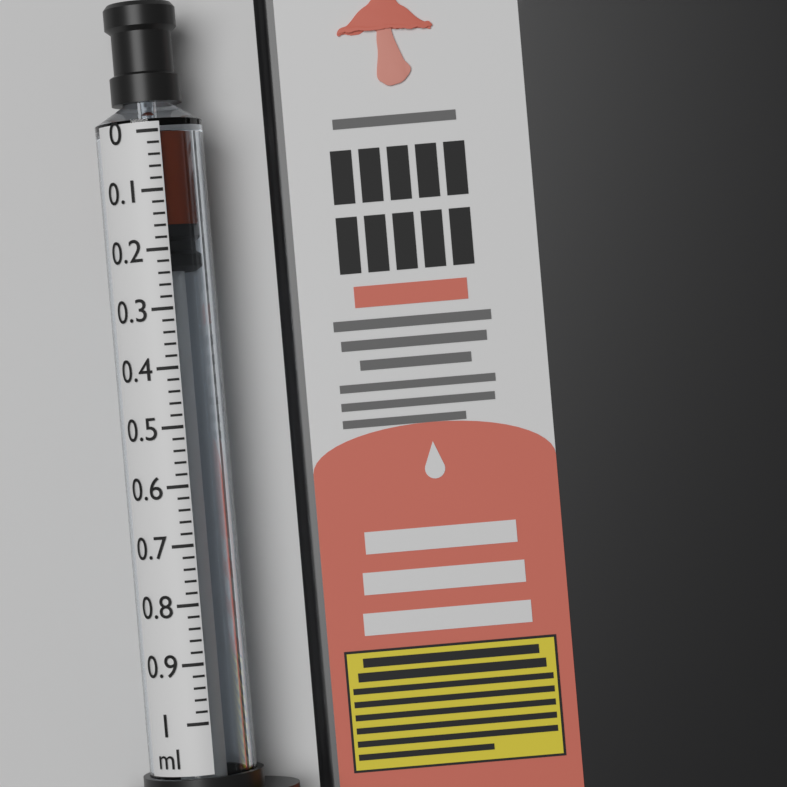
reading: 0.16 ml
